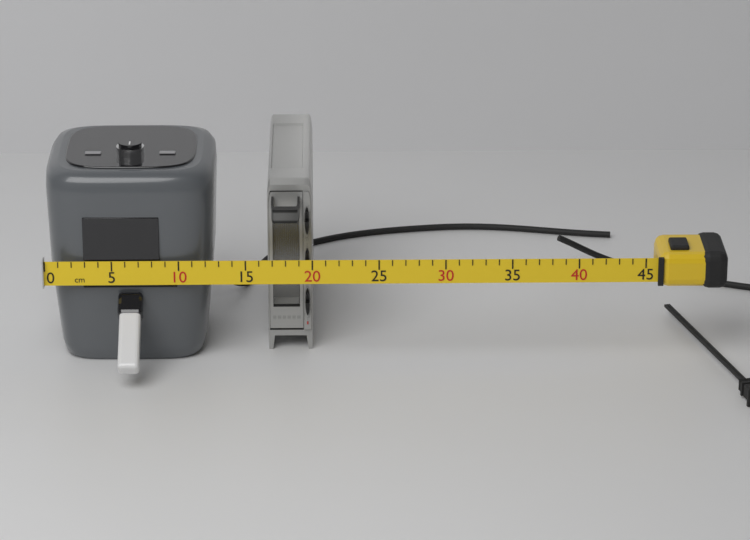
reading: 20 cm
